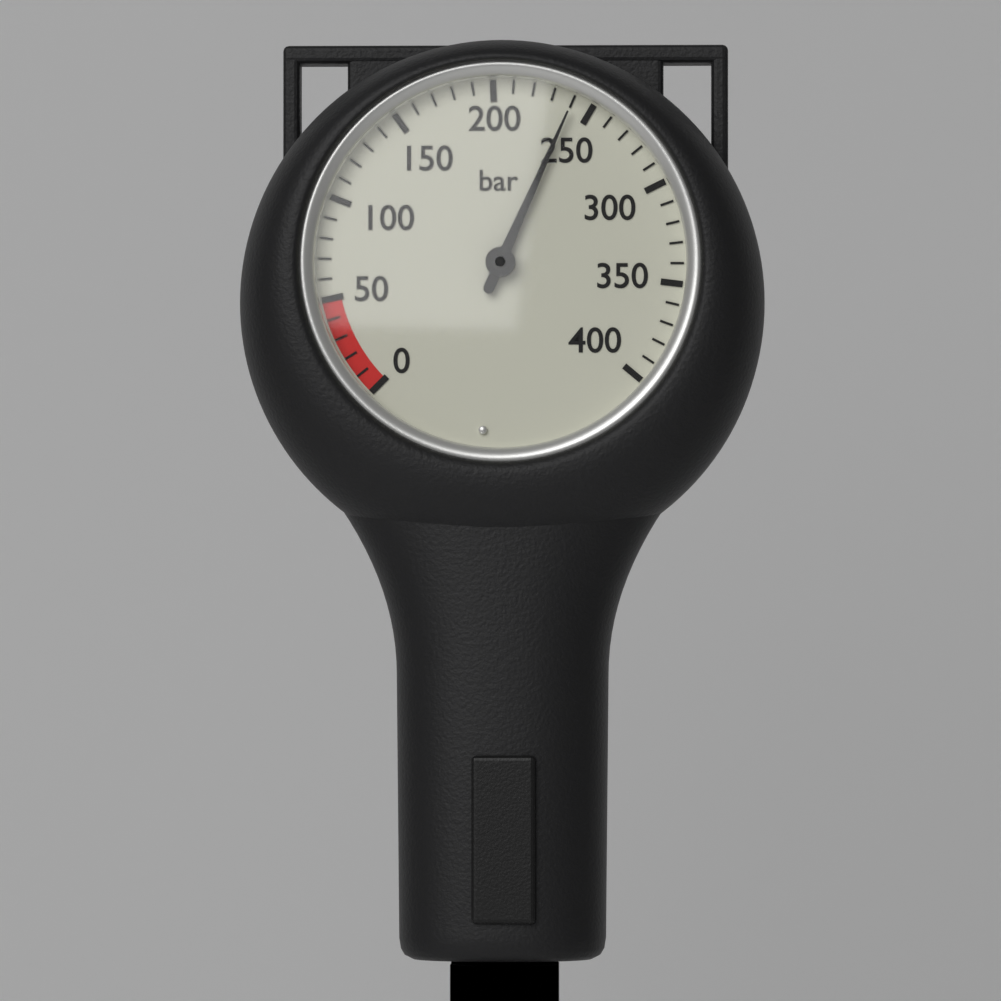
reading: 240 bar
